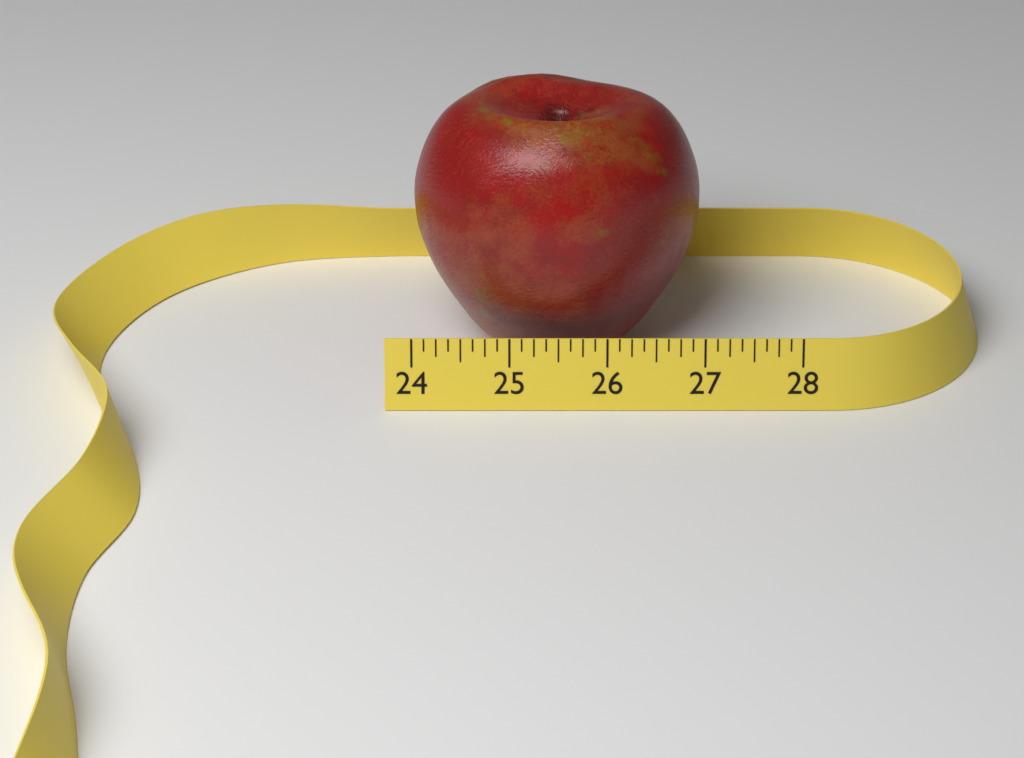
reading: 27.000 (no unit)
